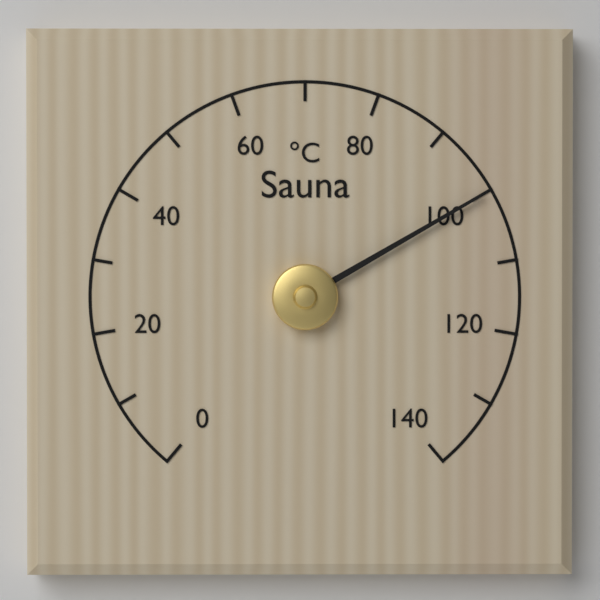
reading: 100 °C
